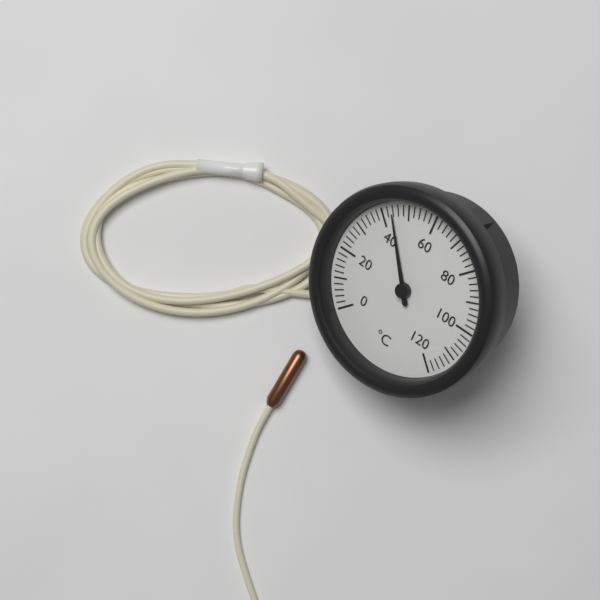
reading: 44 °C
